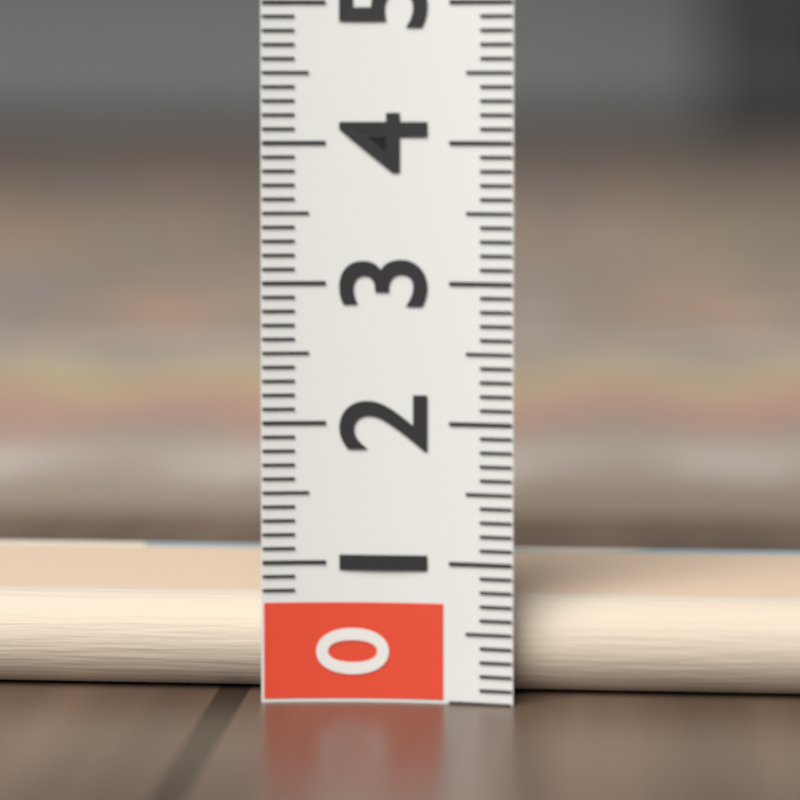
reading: 0.7 (no unit)
